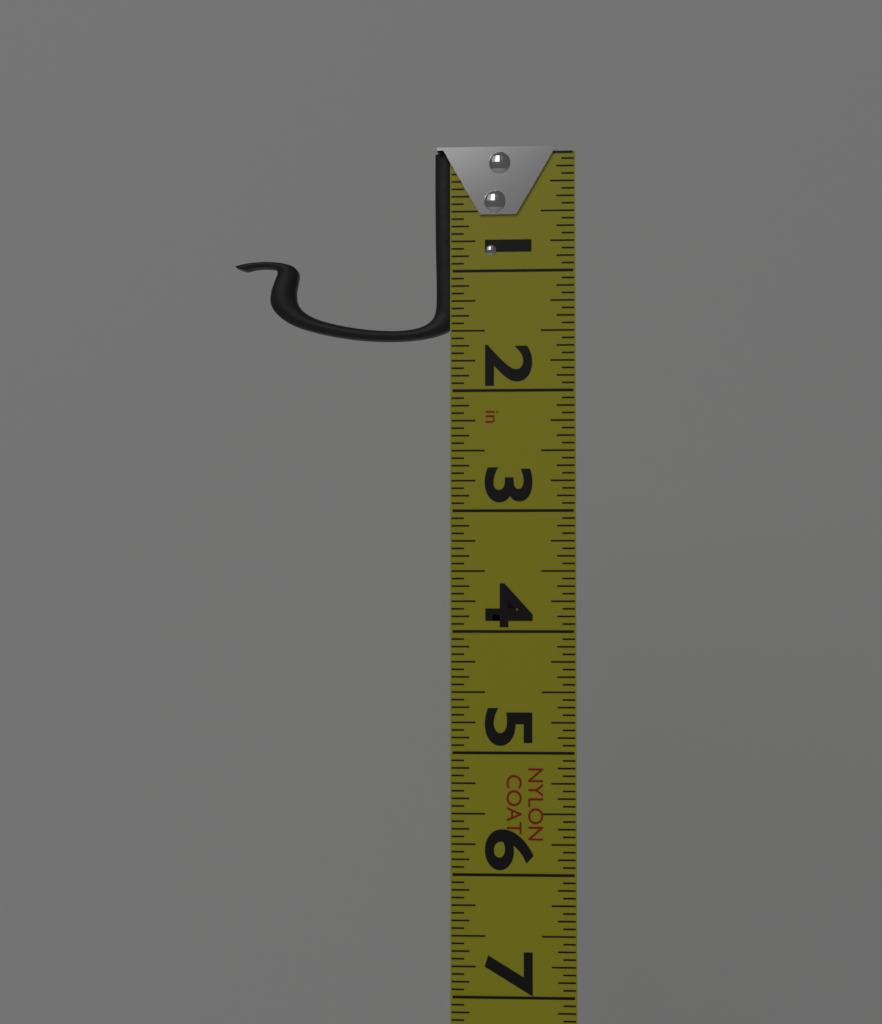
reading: 1.5625 in
